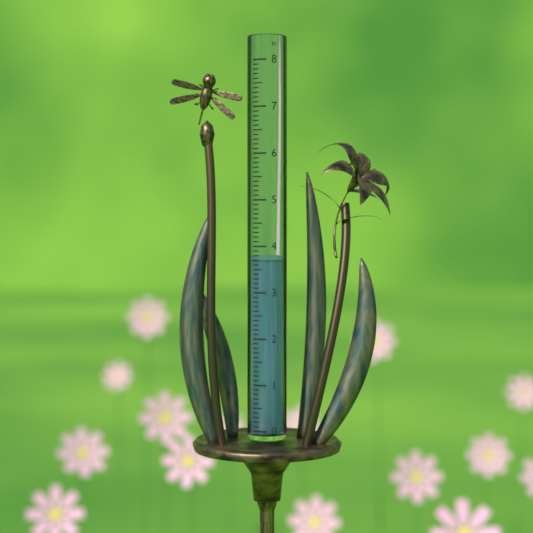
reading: 3.7 in
